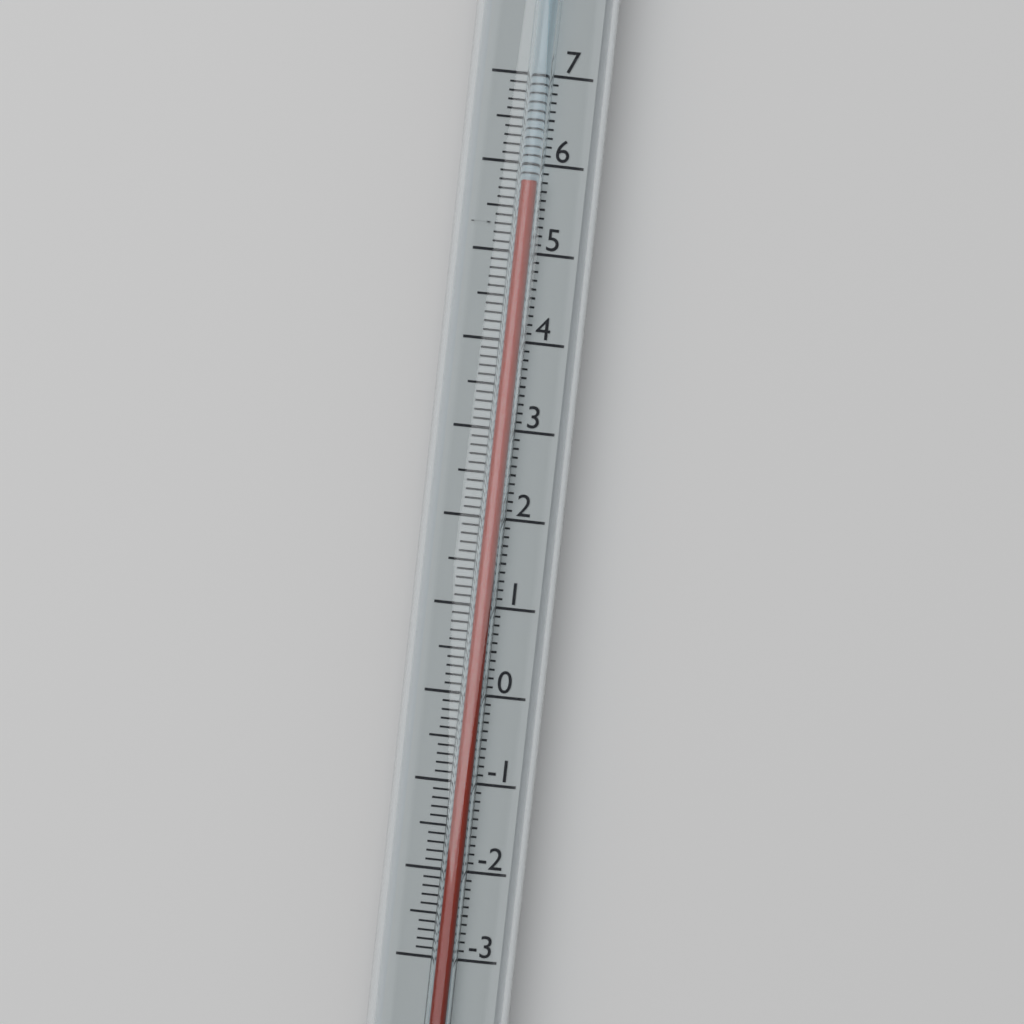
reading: 5.8 (no unit)
